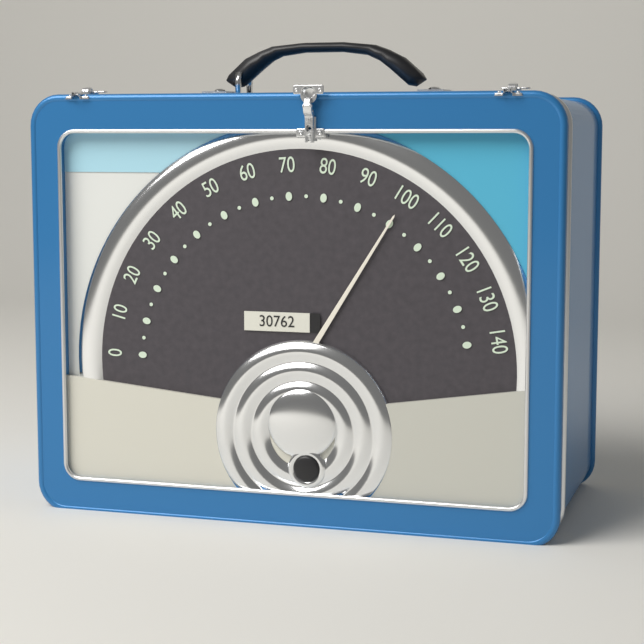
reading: 100 (no unit)
